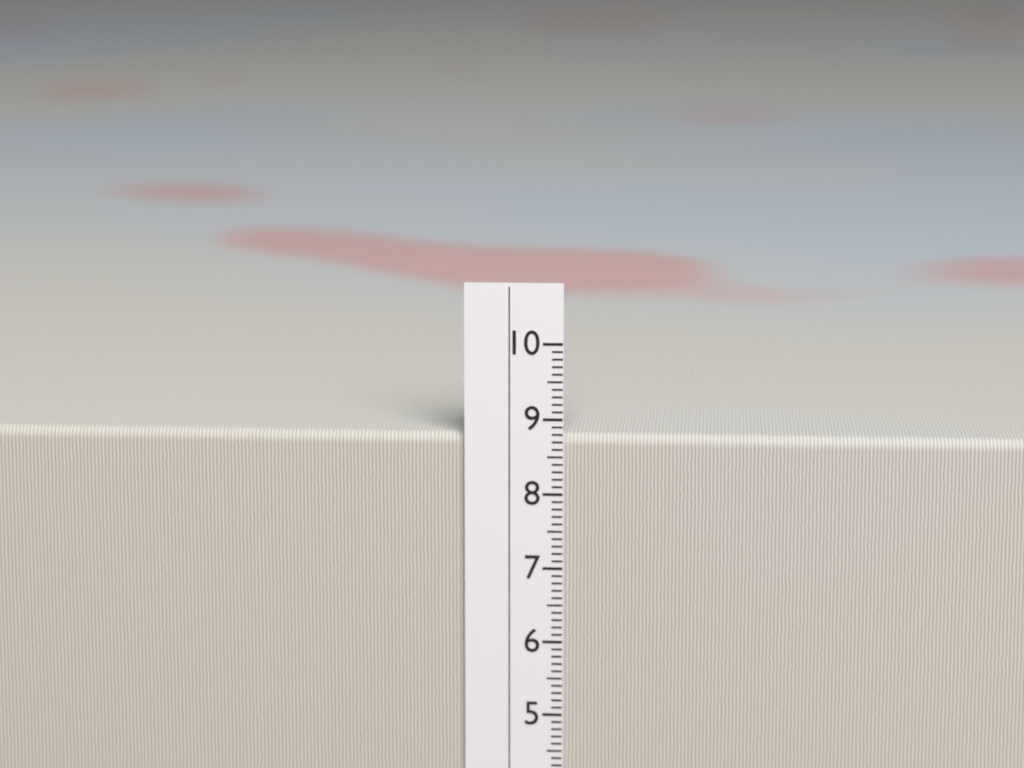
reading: 8.8 cm
